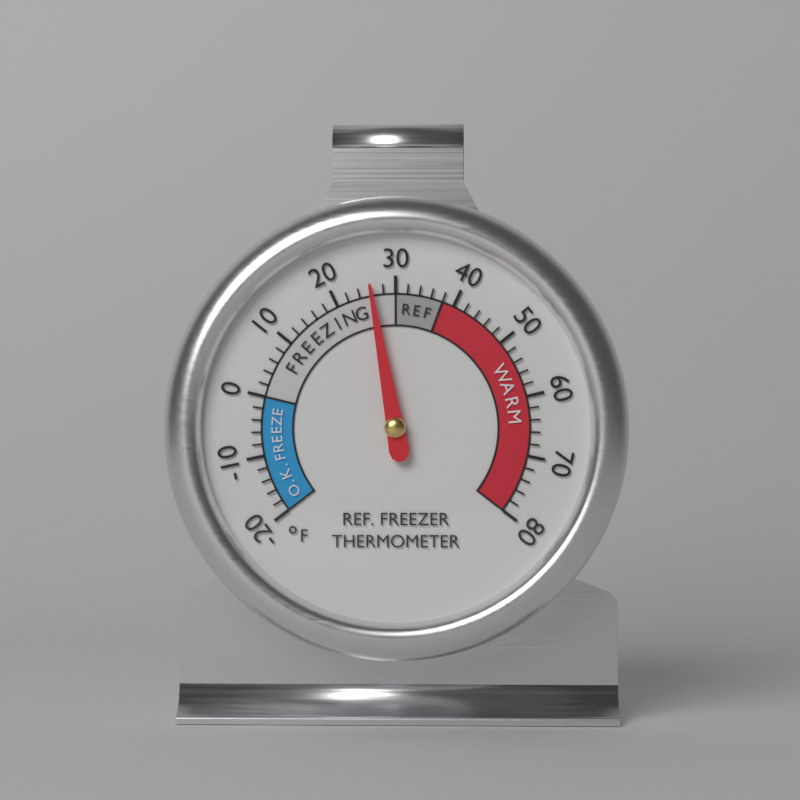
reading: 26 °F
